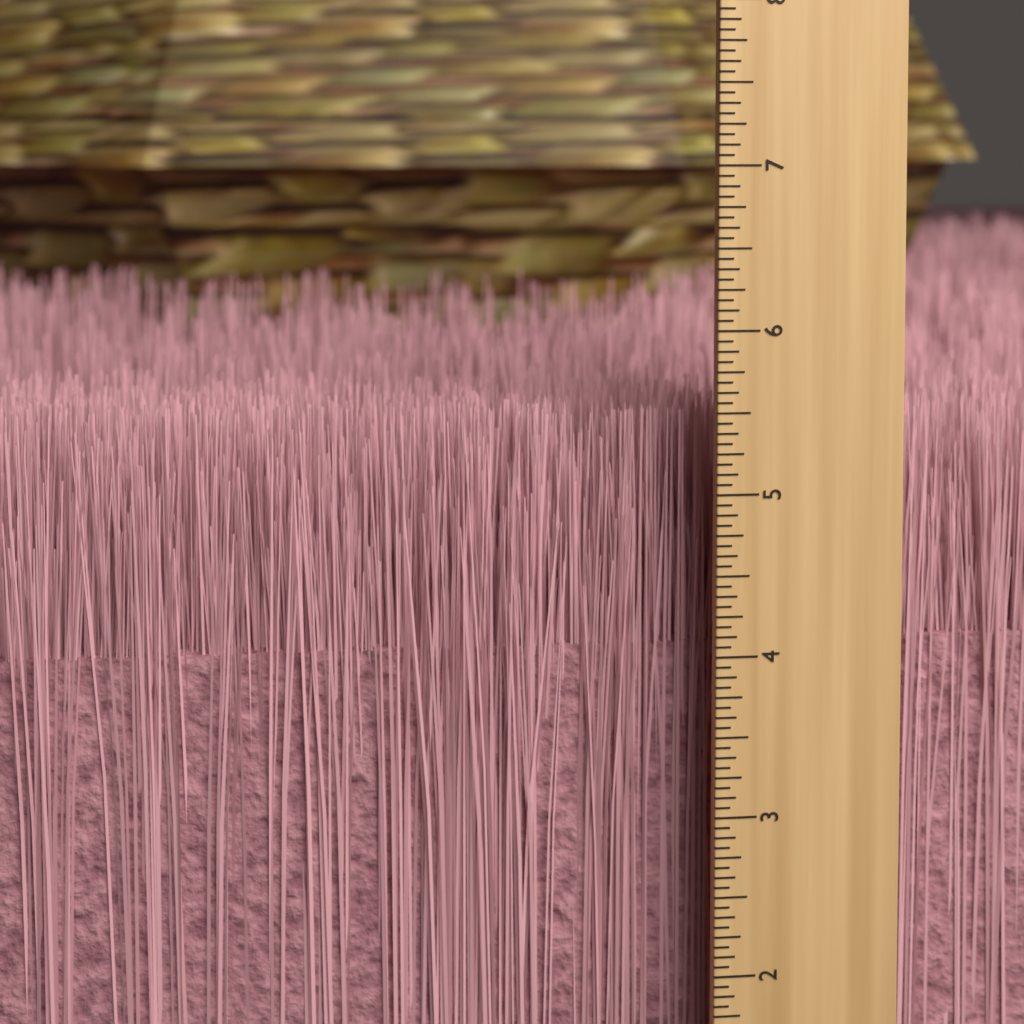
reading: 5.4375 inch
